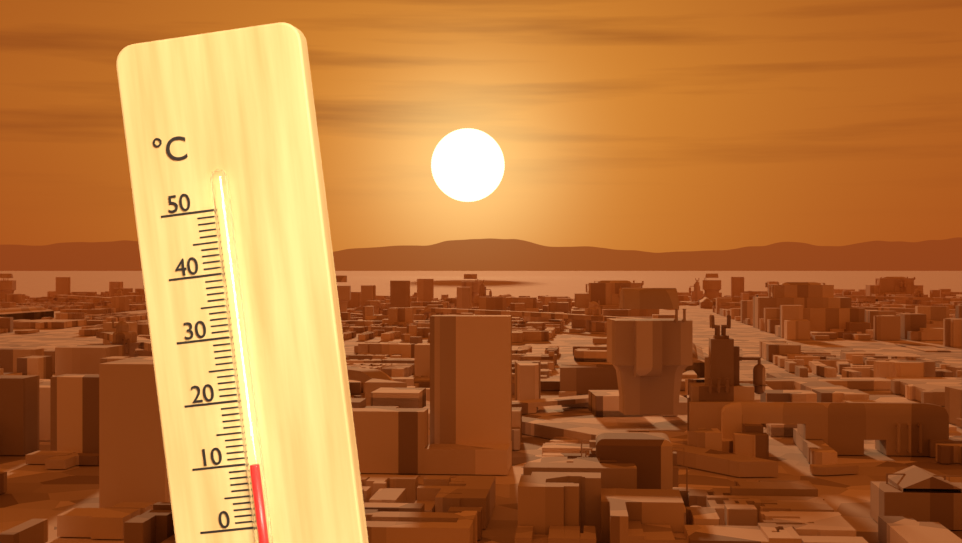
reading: 10 °C
